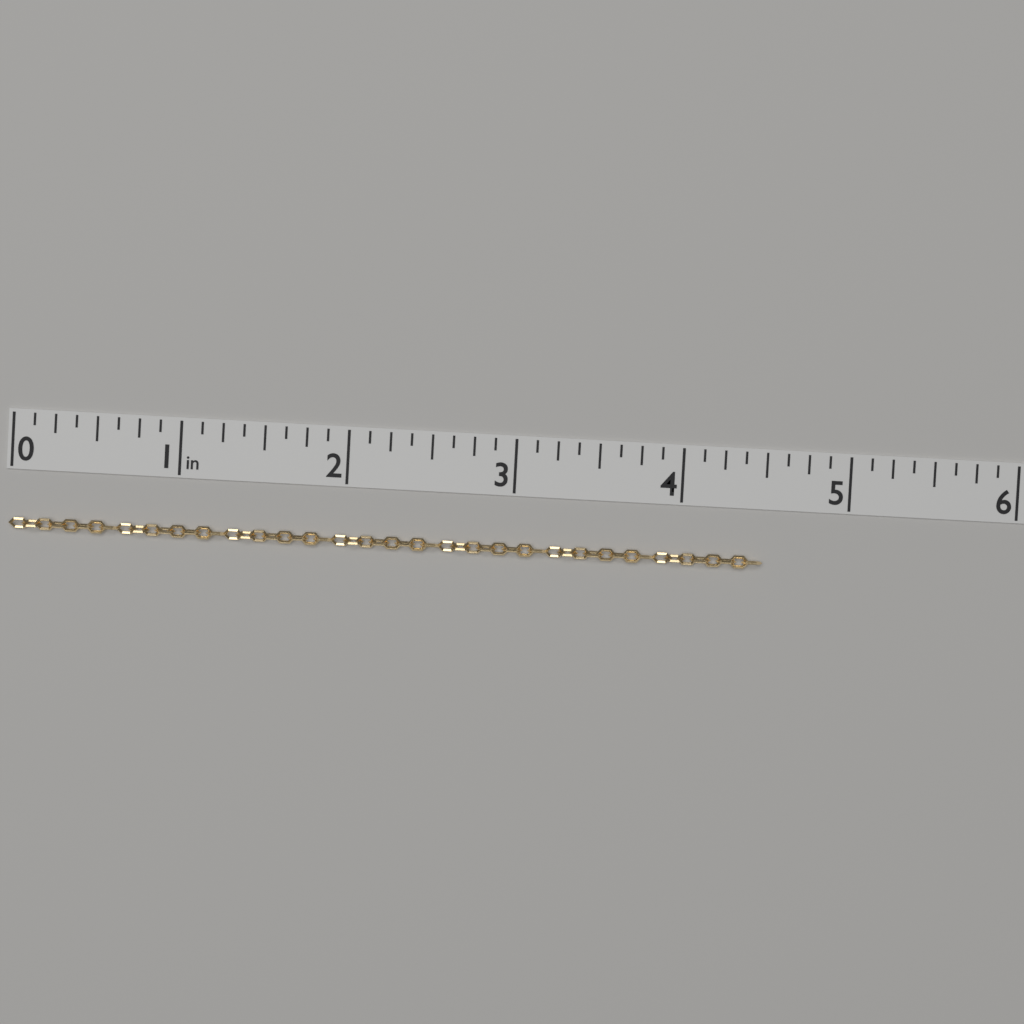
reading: 4.500 in
